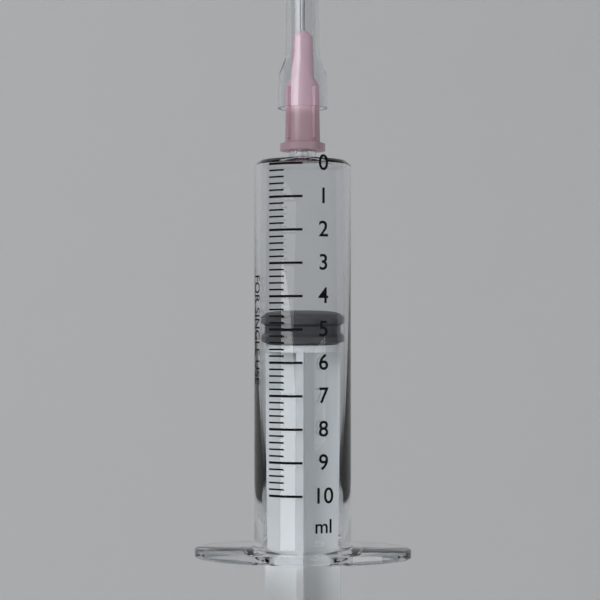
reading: 4.6 ml
